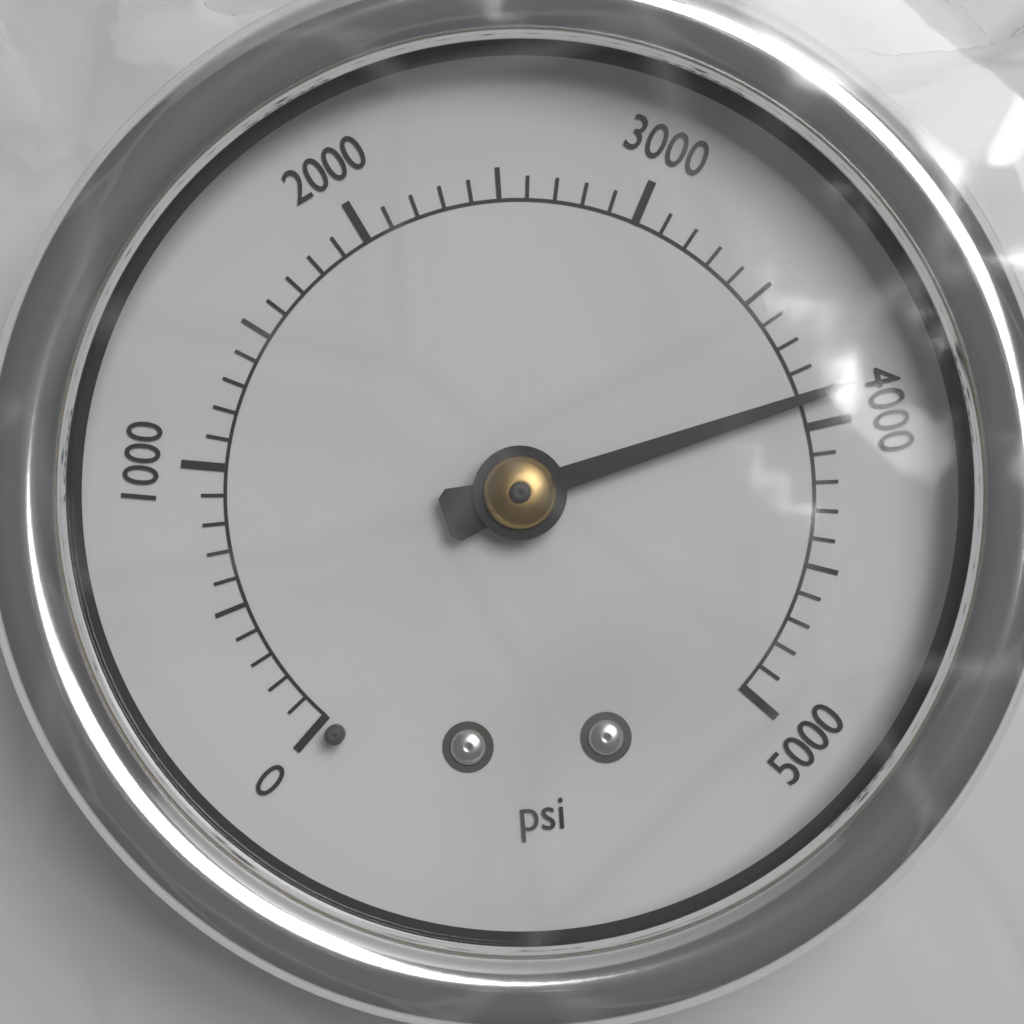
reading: 3900 psi
